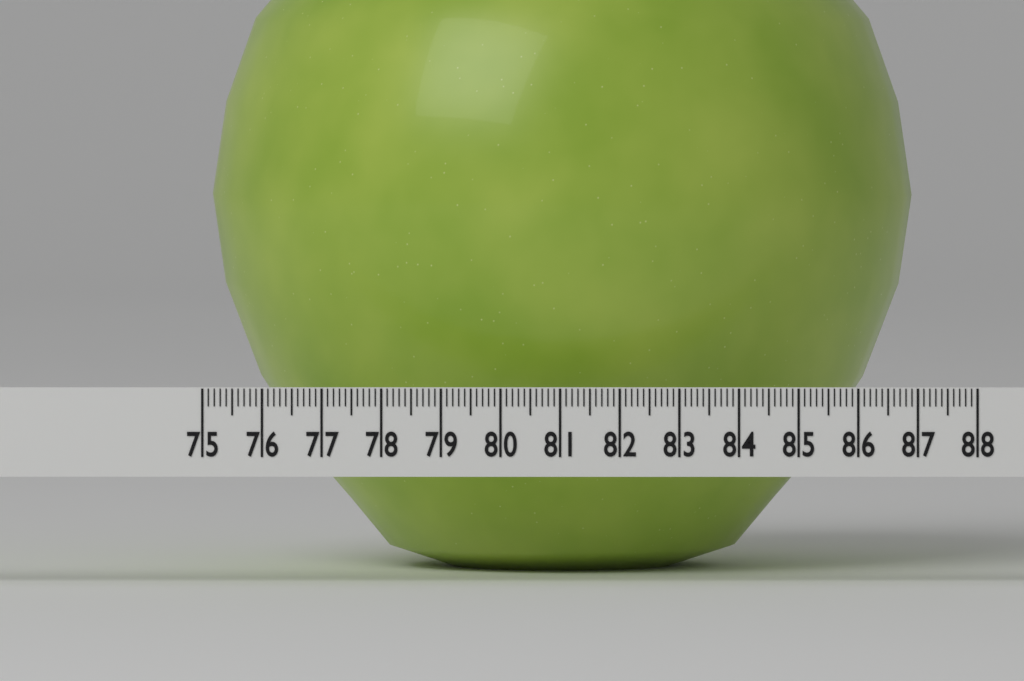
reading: 87.0 (no unit)
